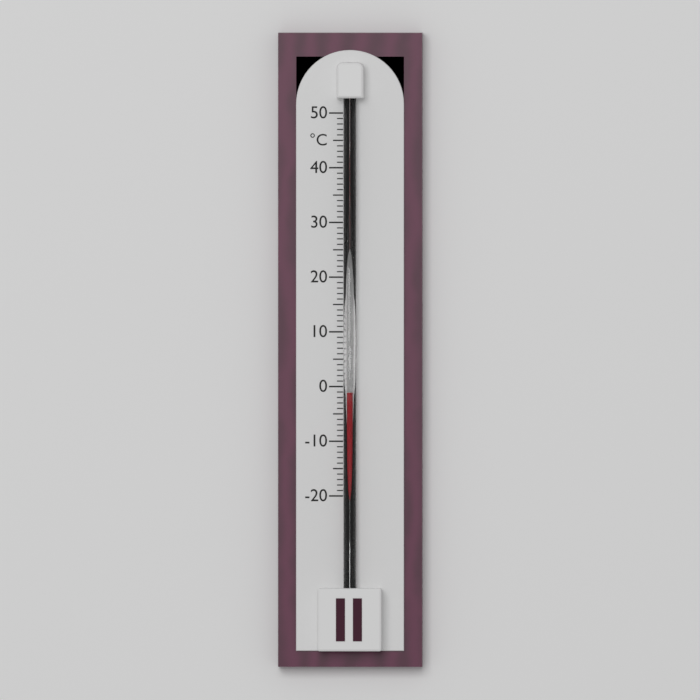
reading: -1 °C
